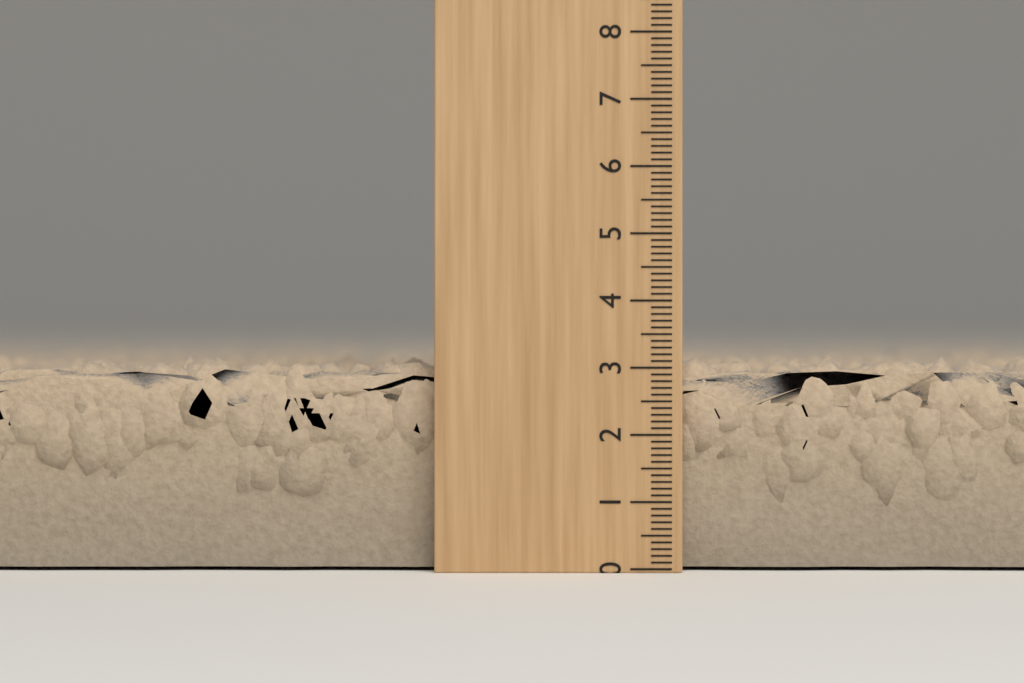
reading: 3.2 (no unit)
